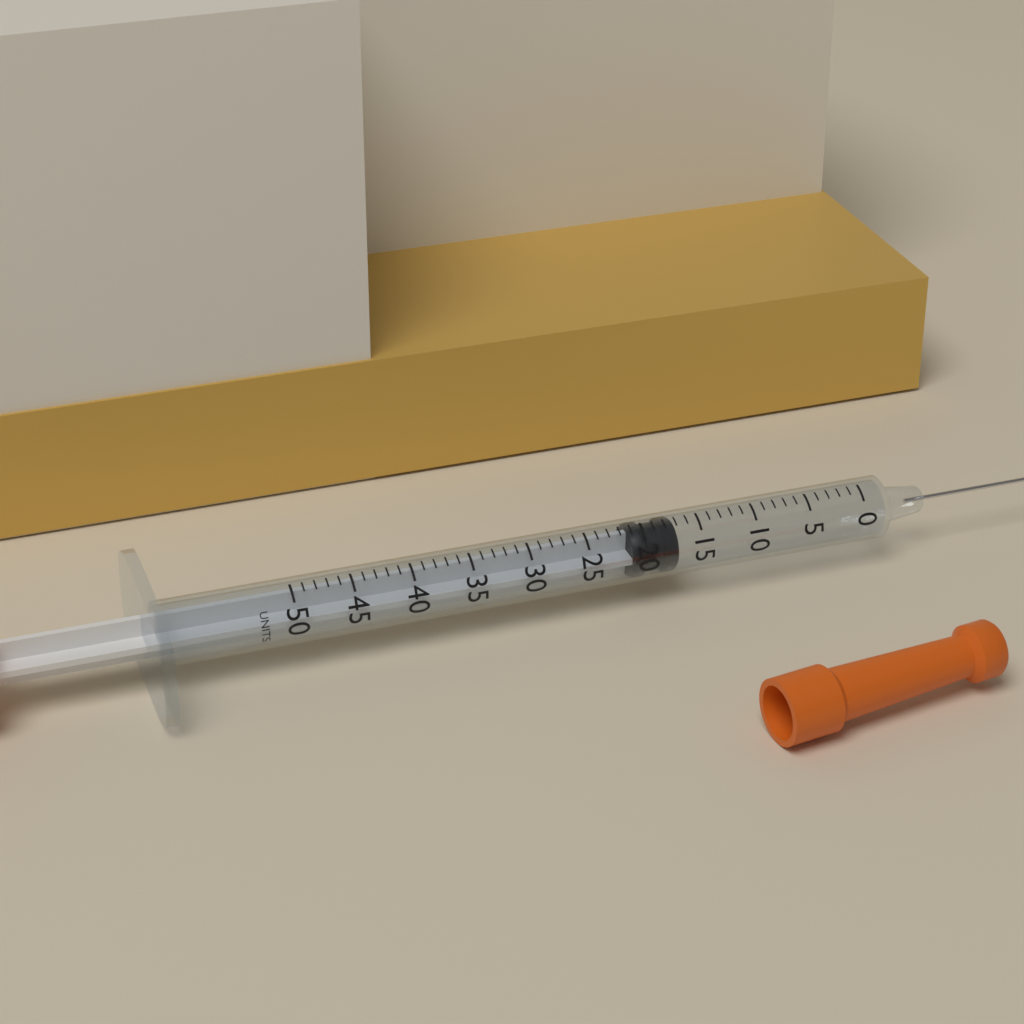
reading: 17 units
